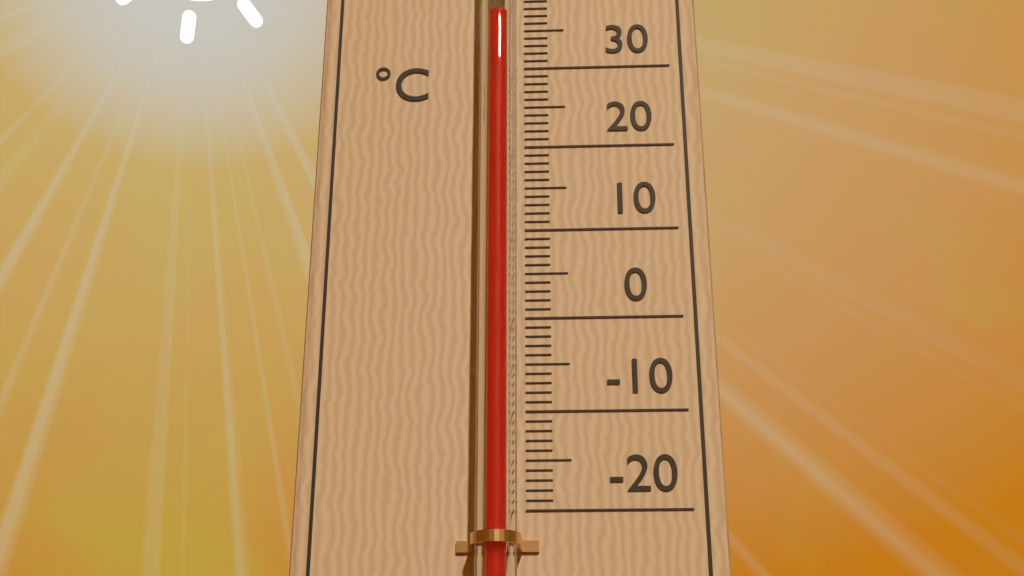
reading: 35 °C
